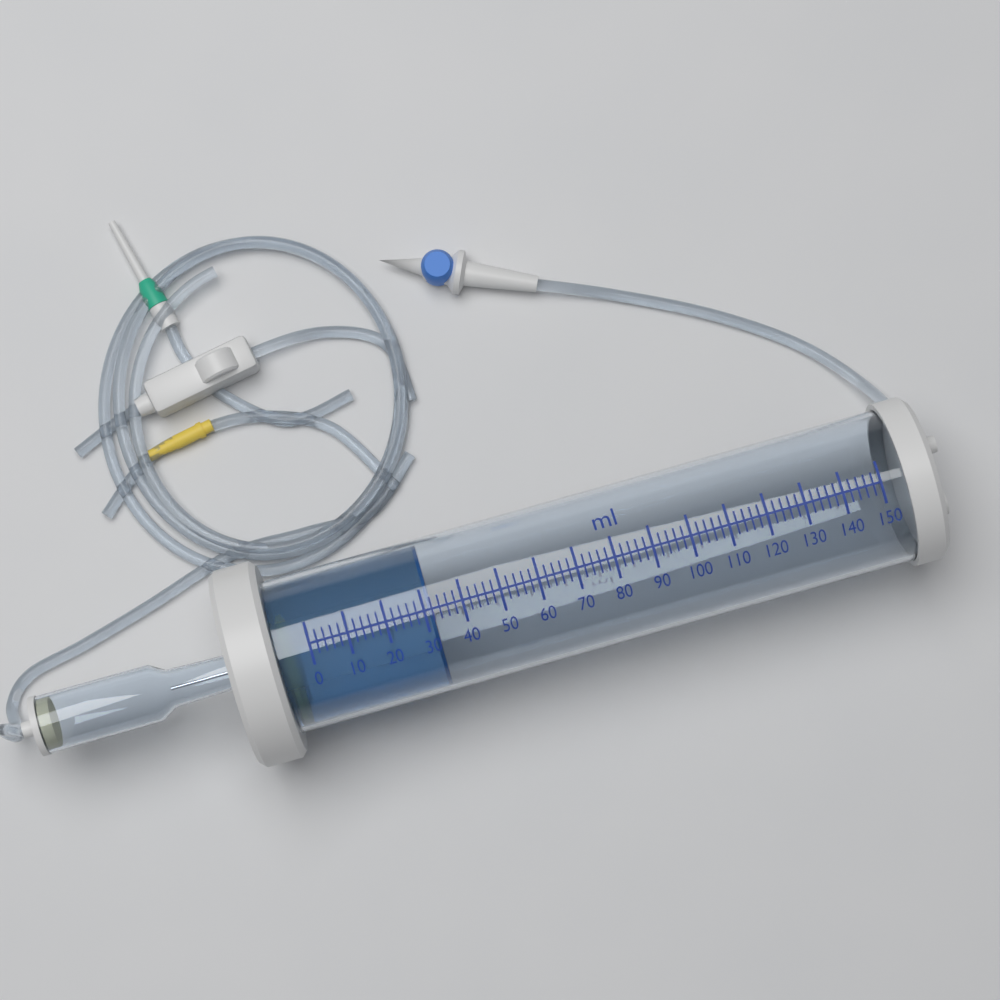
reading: 32 ml
